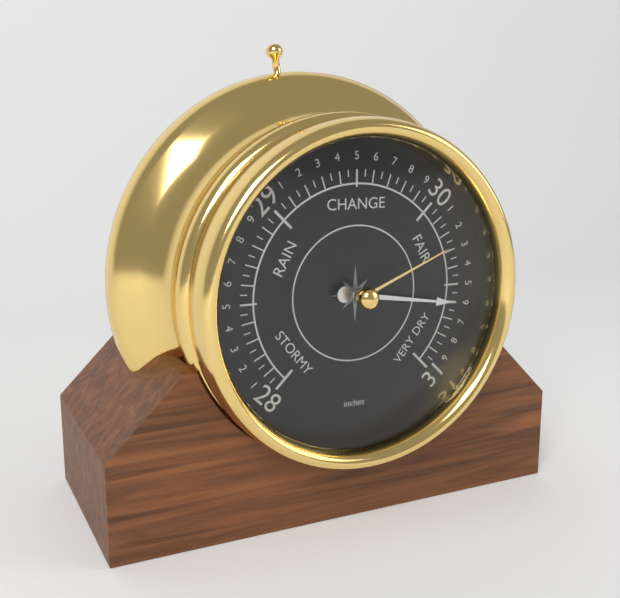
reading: 30.60 inches
